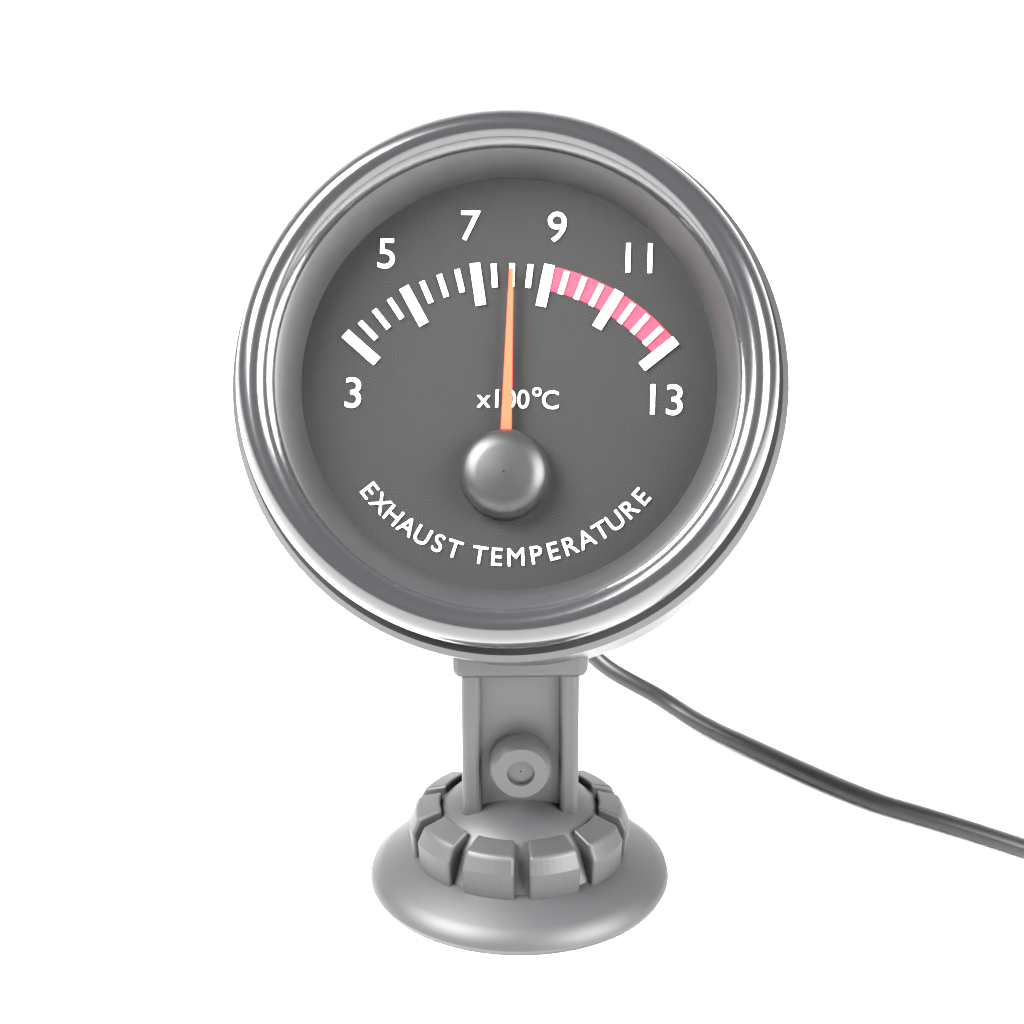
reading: 8.0 x100°C
